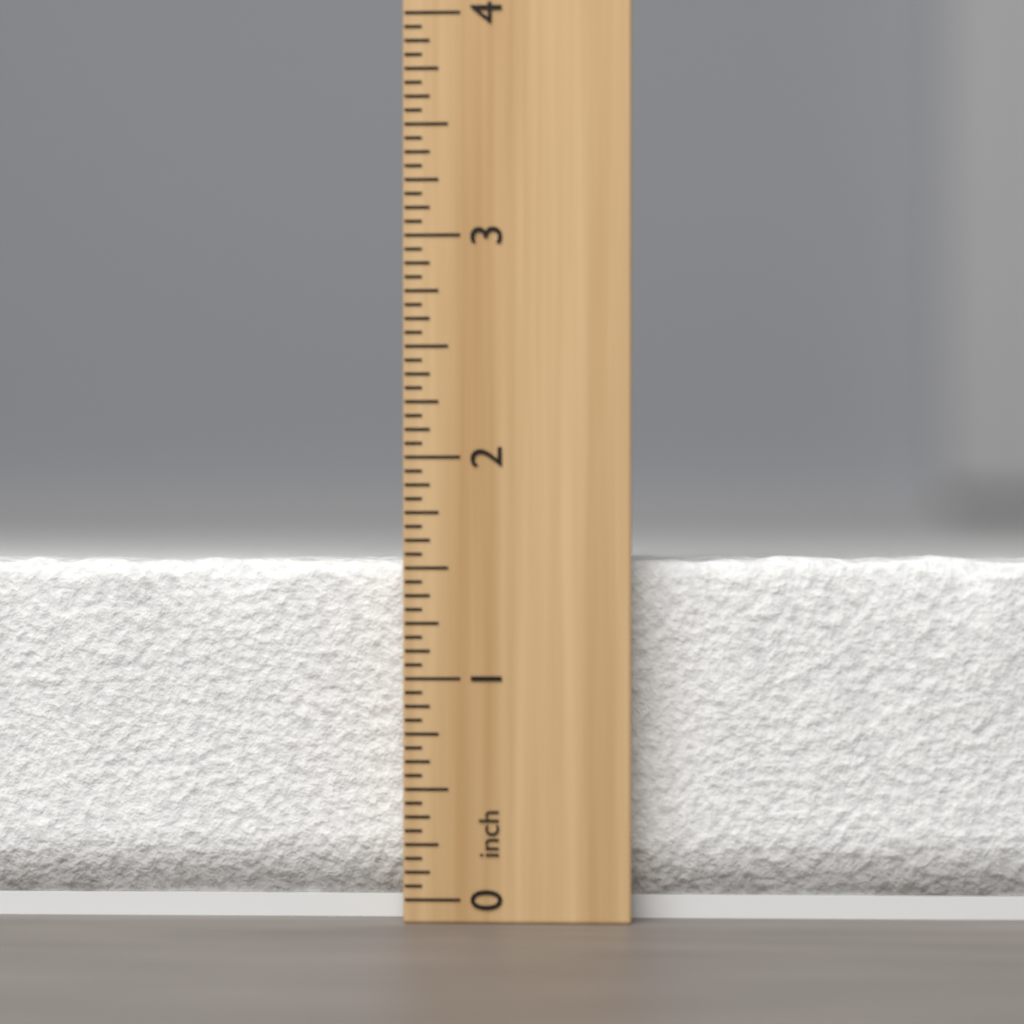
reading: 1.5625 inch
